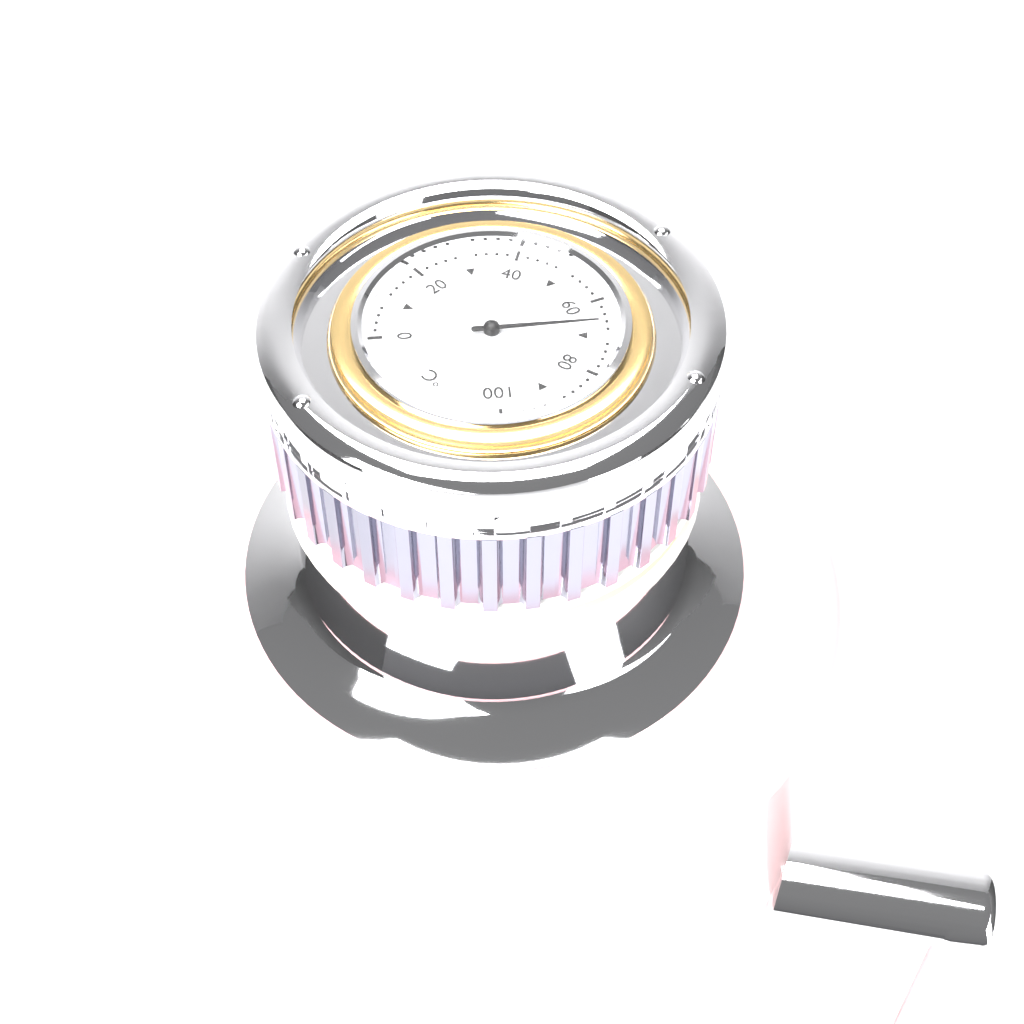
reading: 66 °C
